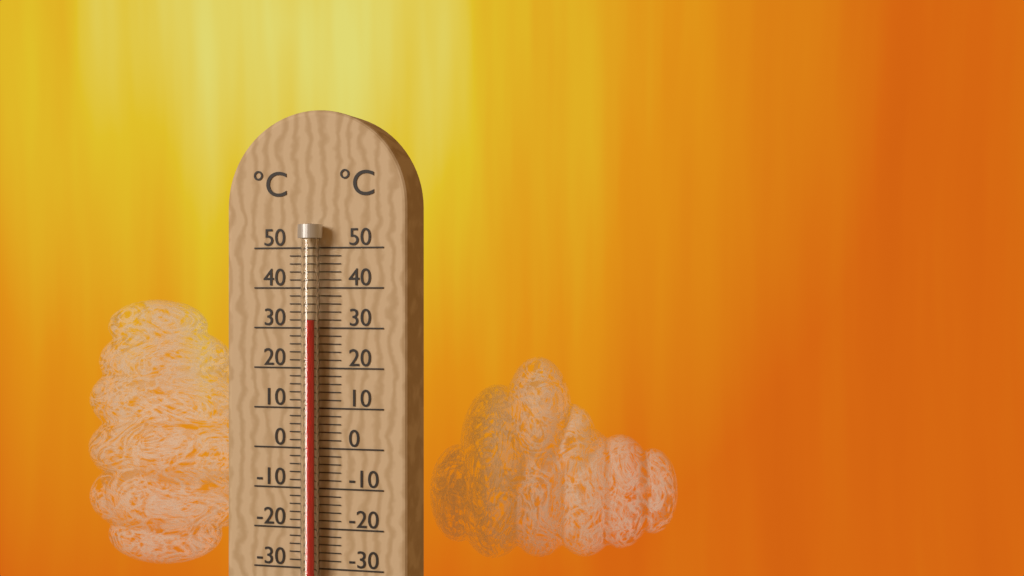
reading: 32 °C
